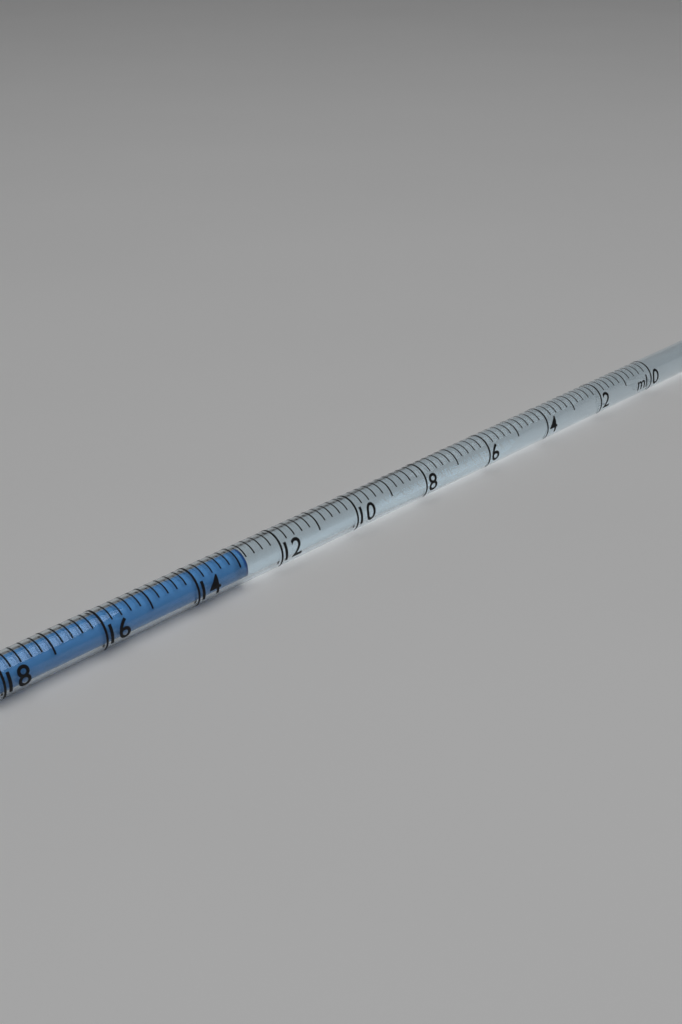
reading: 12.8 ml
